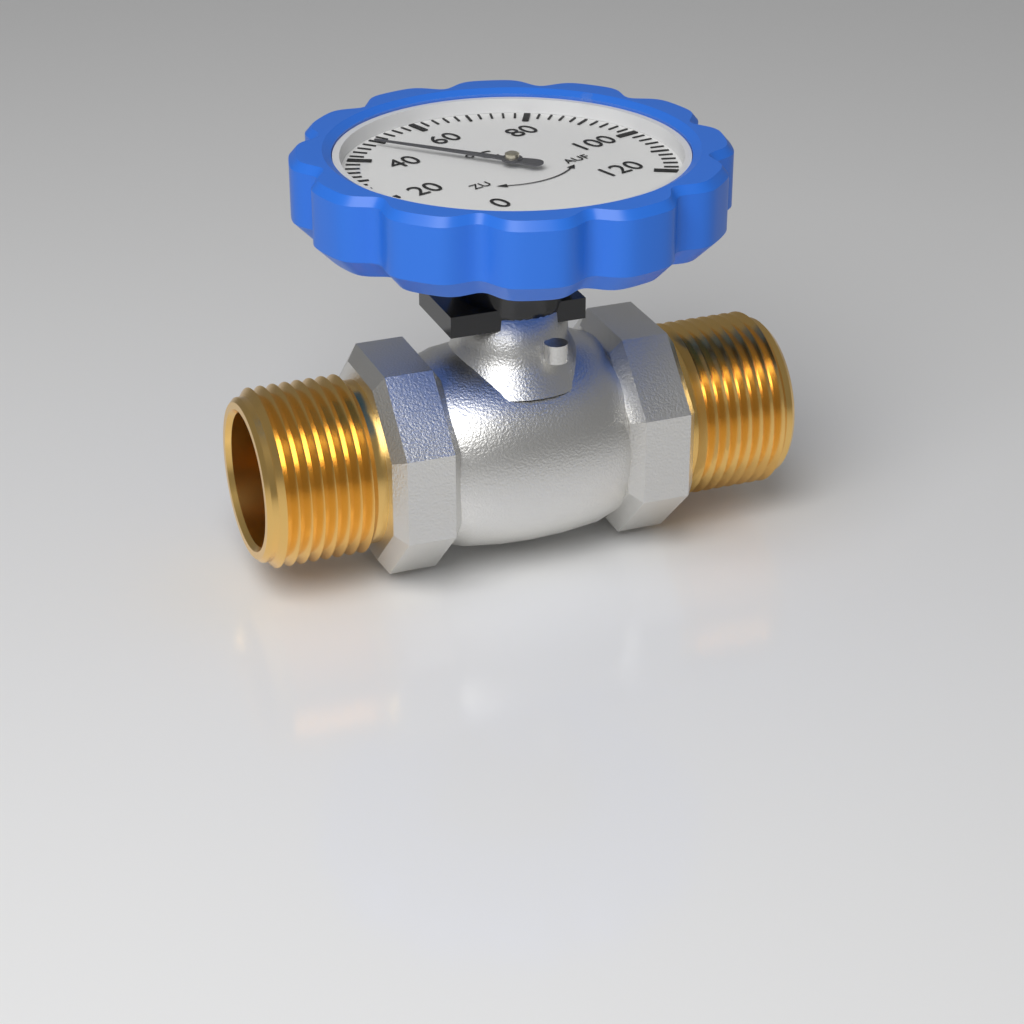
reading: 48 °C
